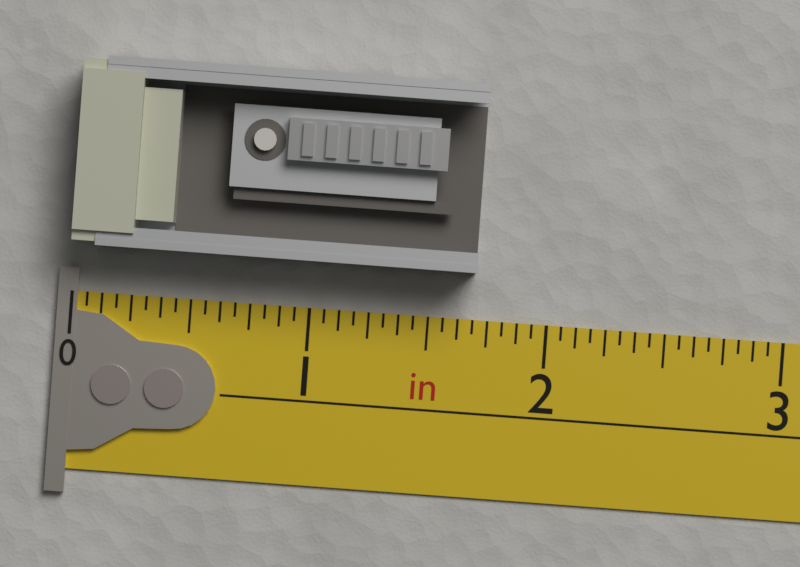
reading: 1.6875 in
